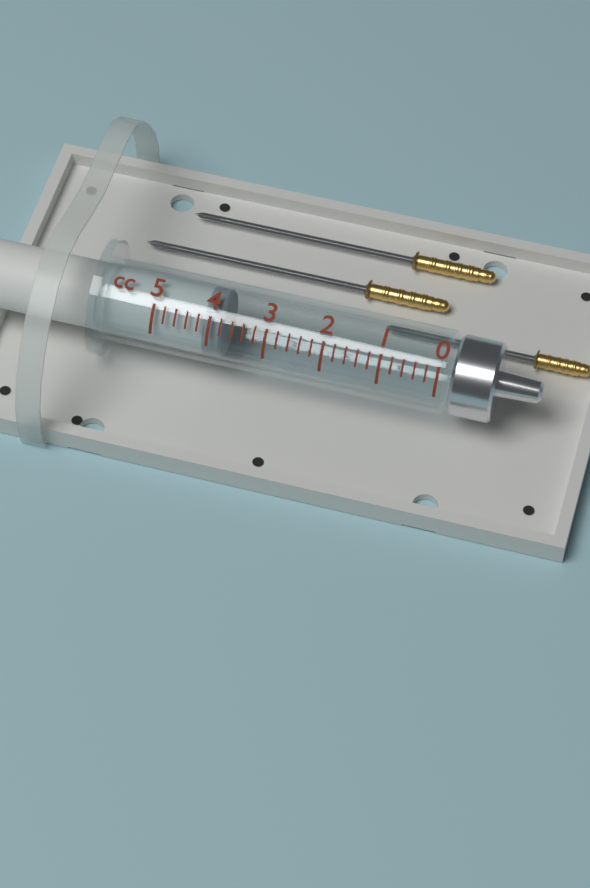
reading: 3.8 cc
